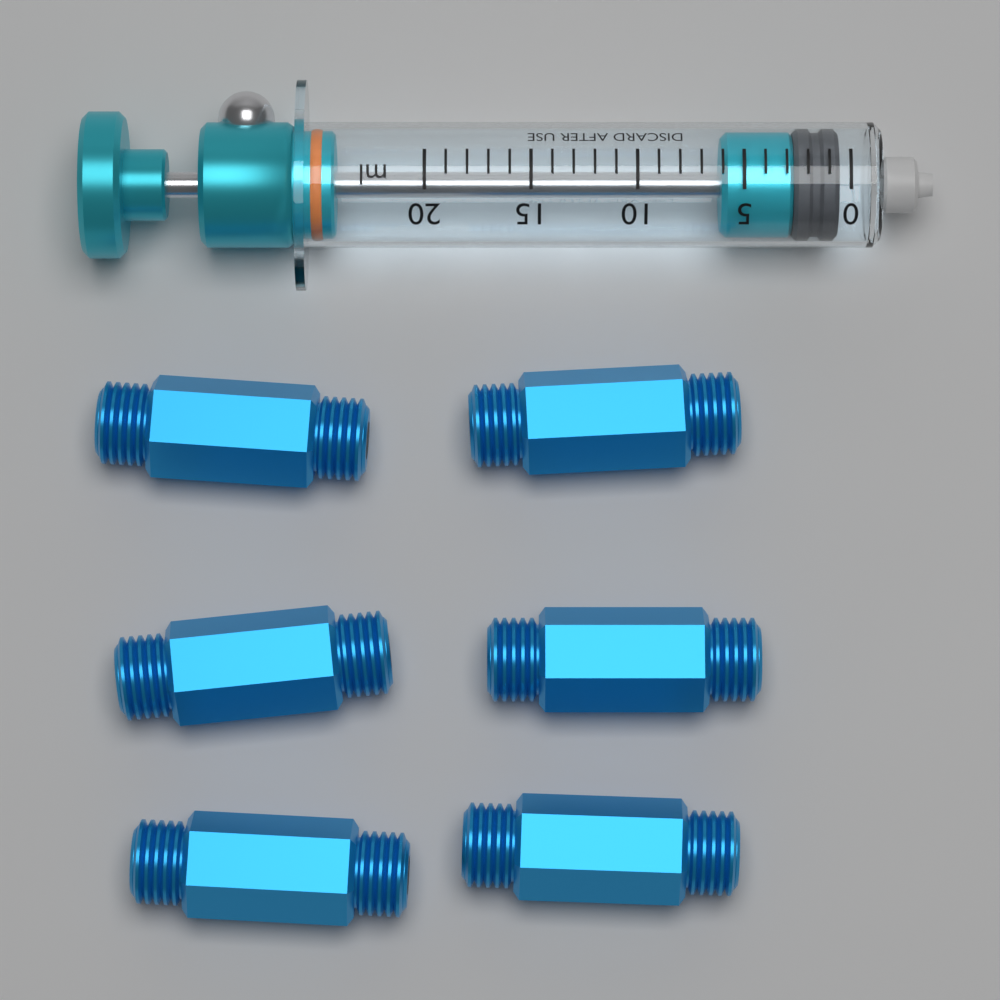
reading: 0.5 ml
